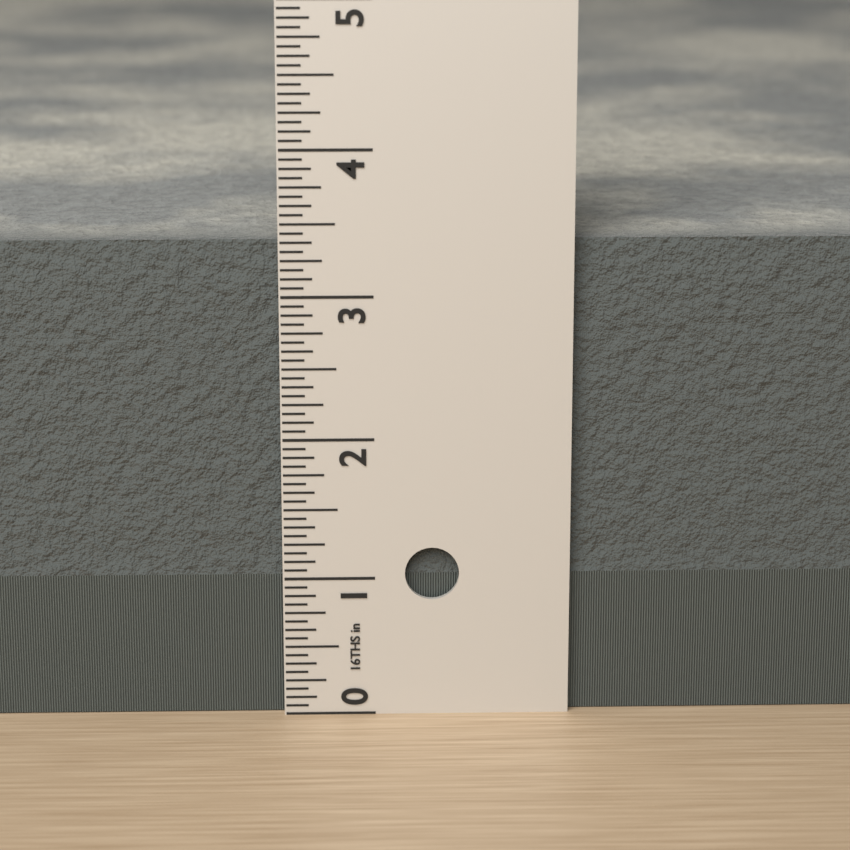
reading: 3.3750 in
